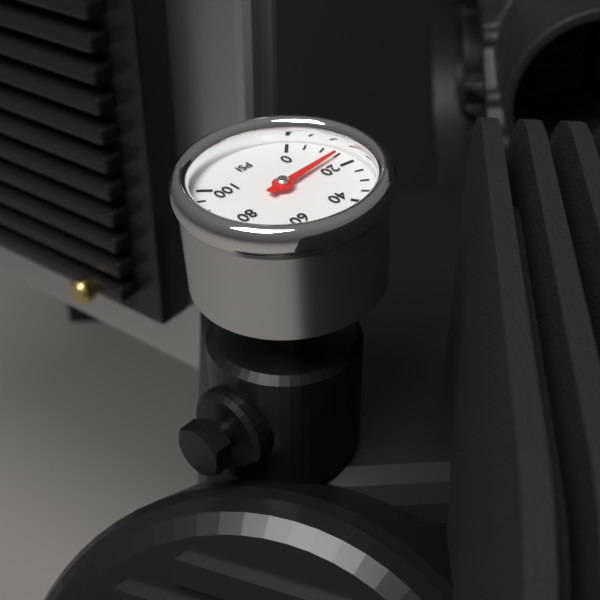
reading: 15 psi
